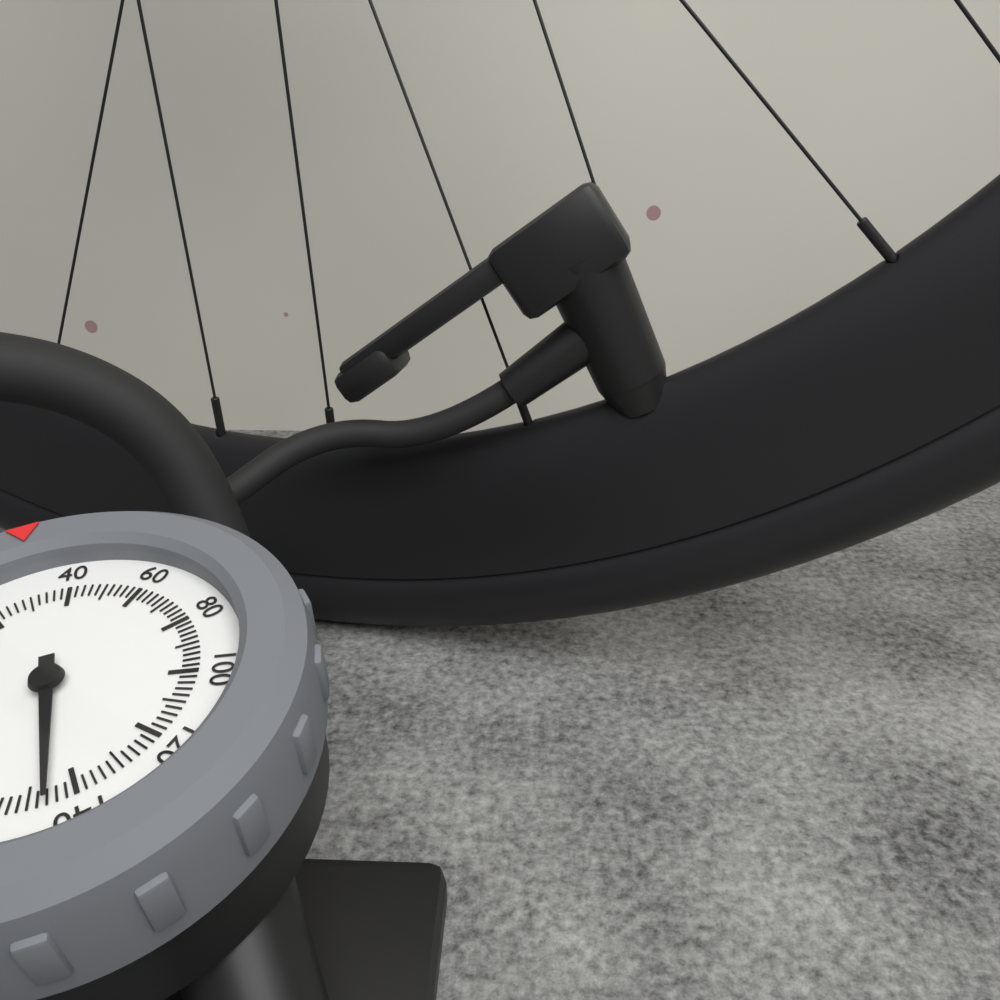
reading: 146 psi
